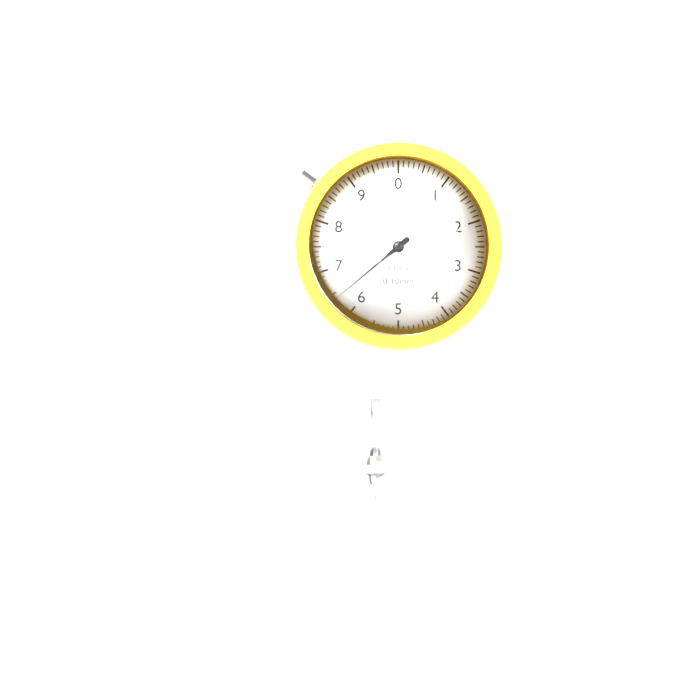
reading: 6.4 mm
